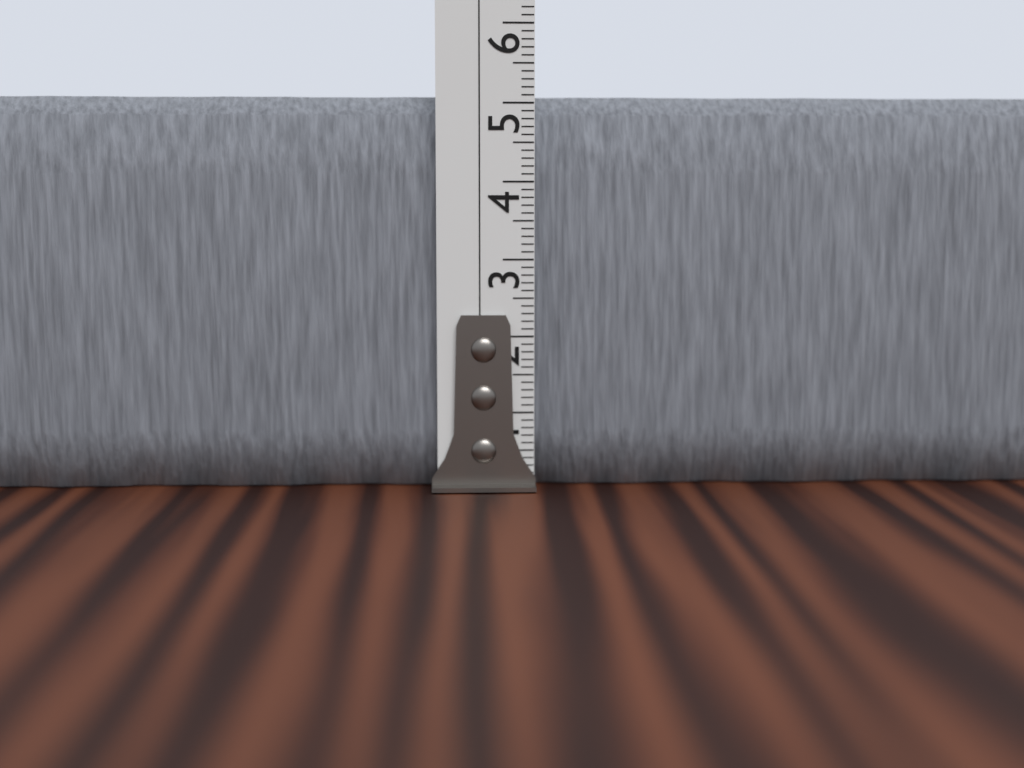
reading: 5.1 cm
